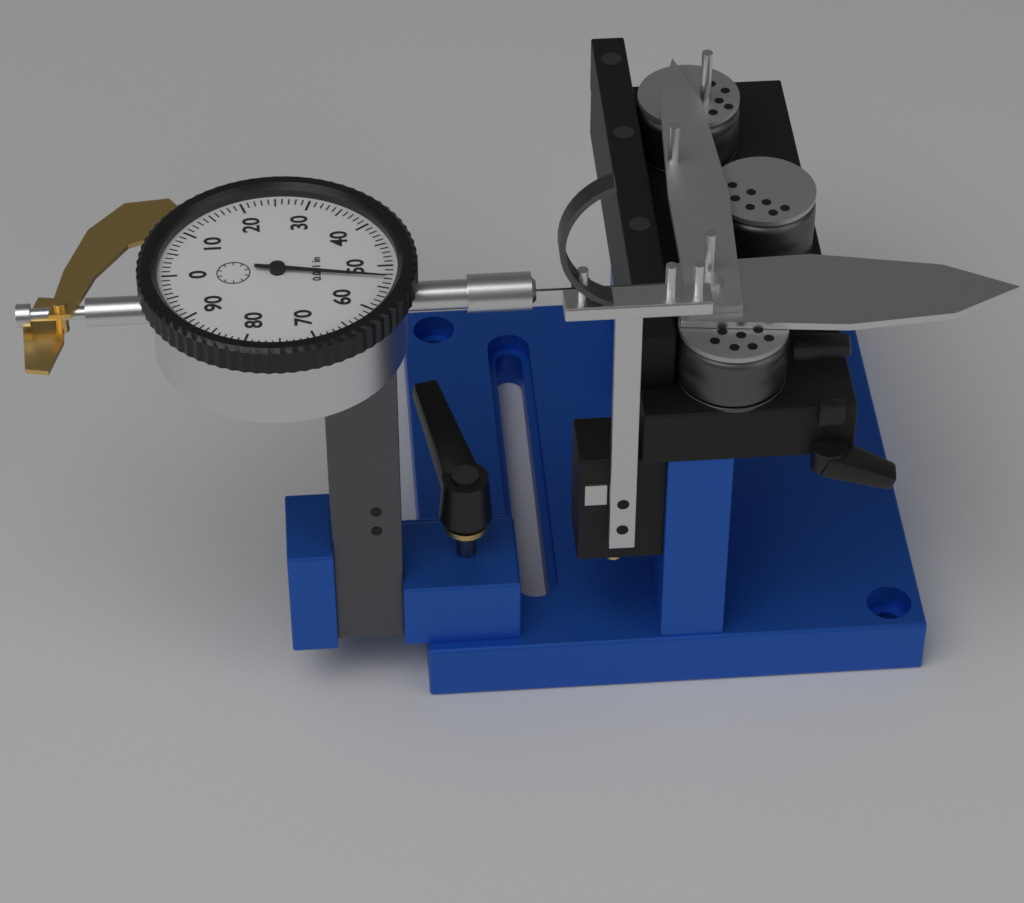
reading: 0.053 in
